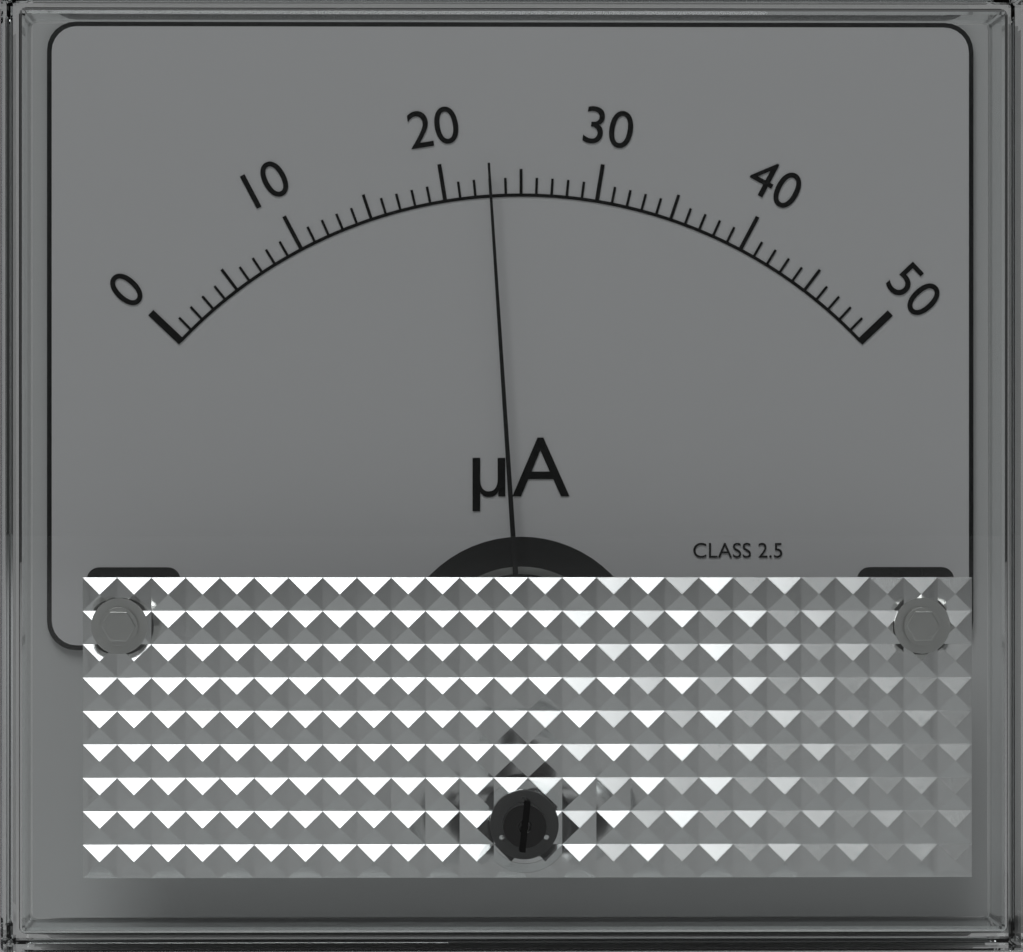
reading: 23 µA
